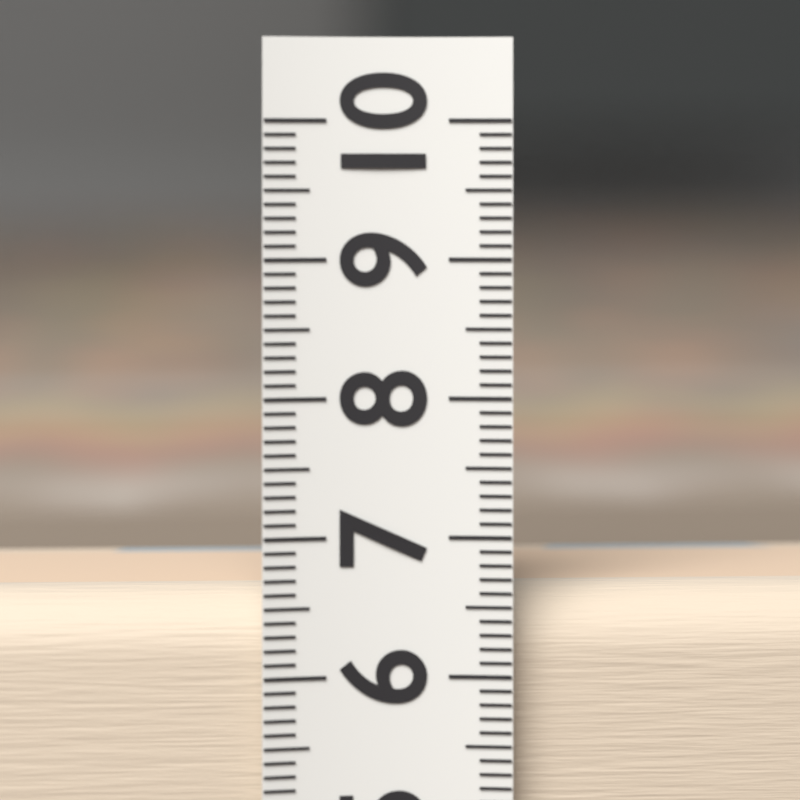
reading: 6.6 (no unit)
